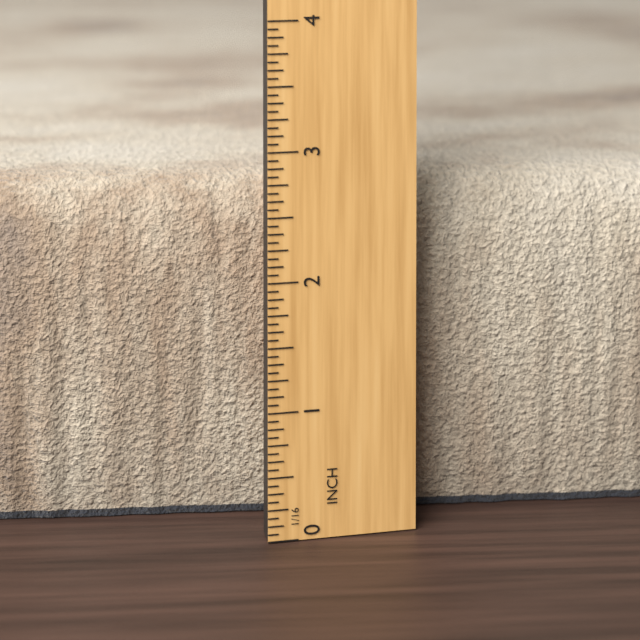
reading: 2.6875 in
